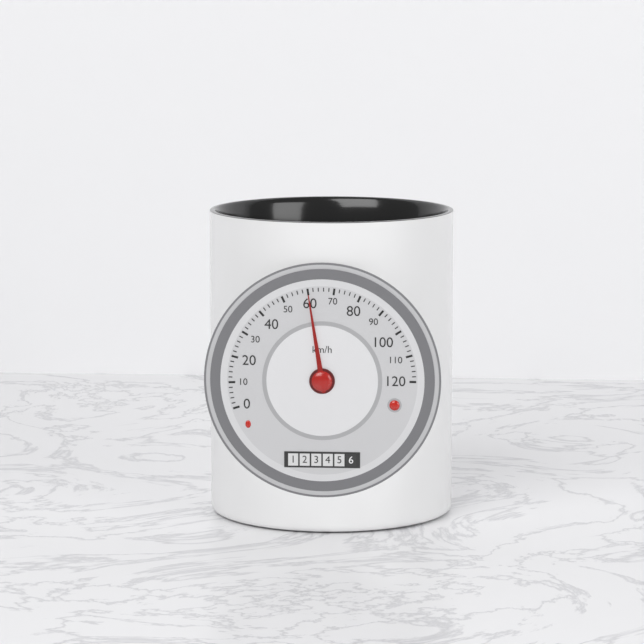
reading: 60 km/h
